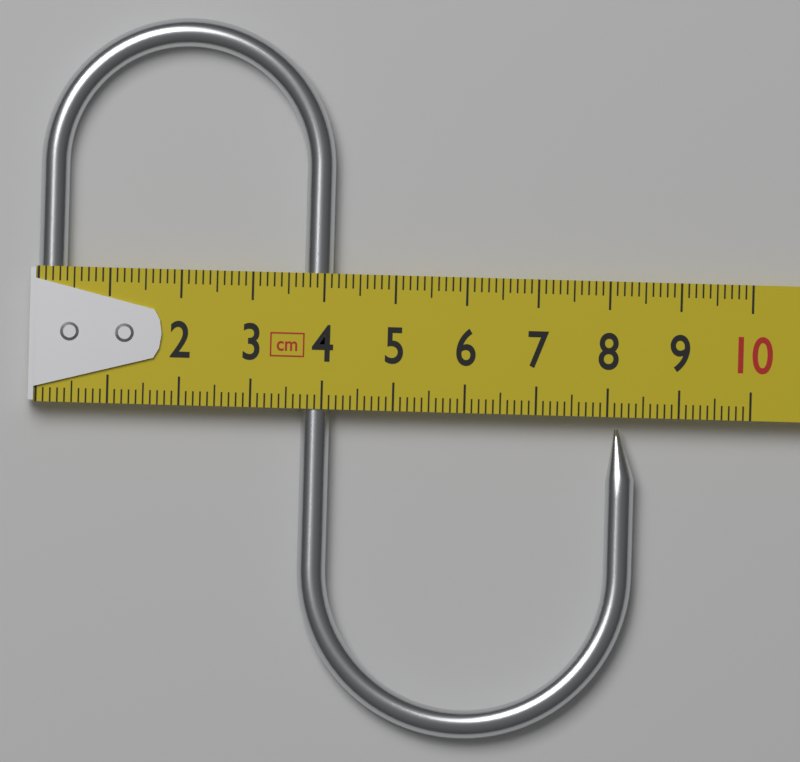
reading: 8.4 cm
